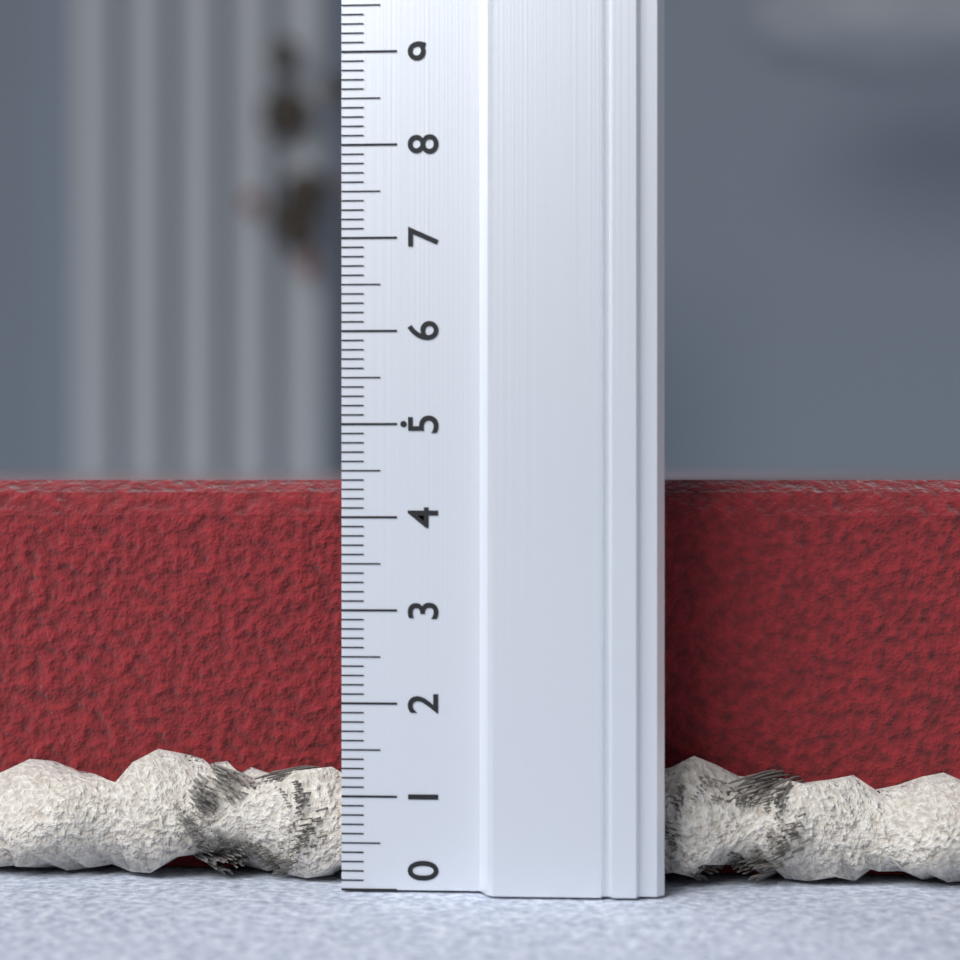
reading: 4.4 (no unit)
